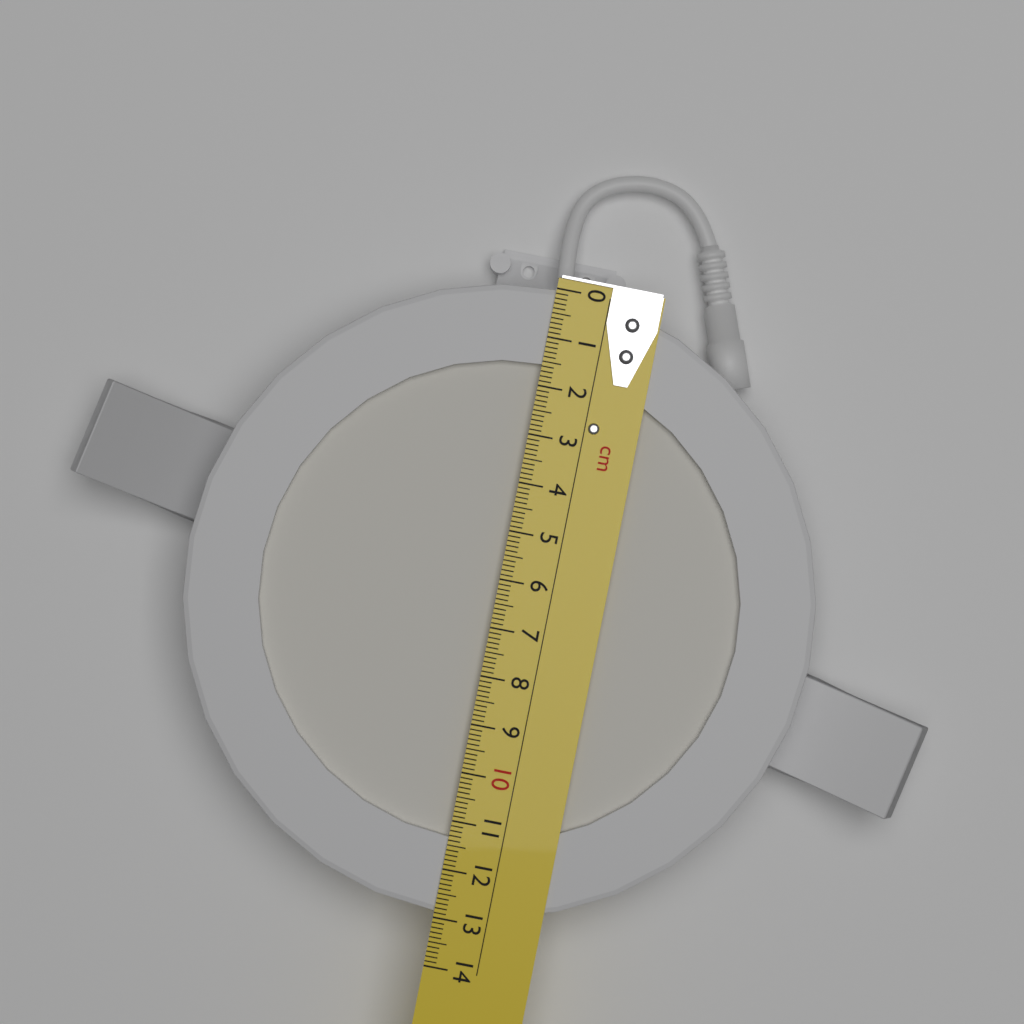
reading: 12.9 cm
